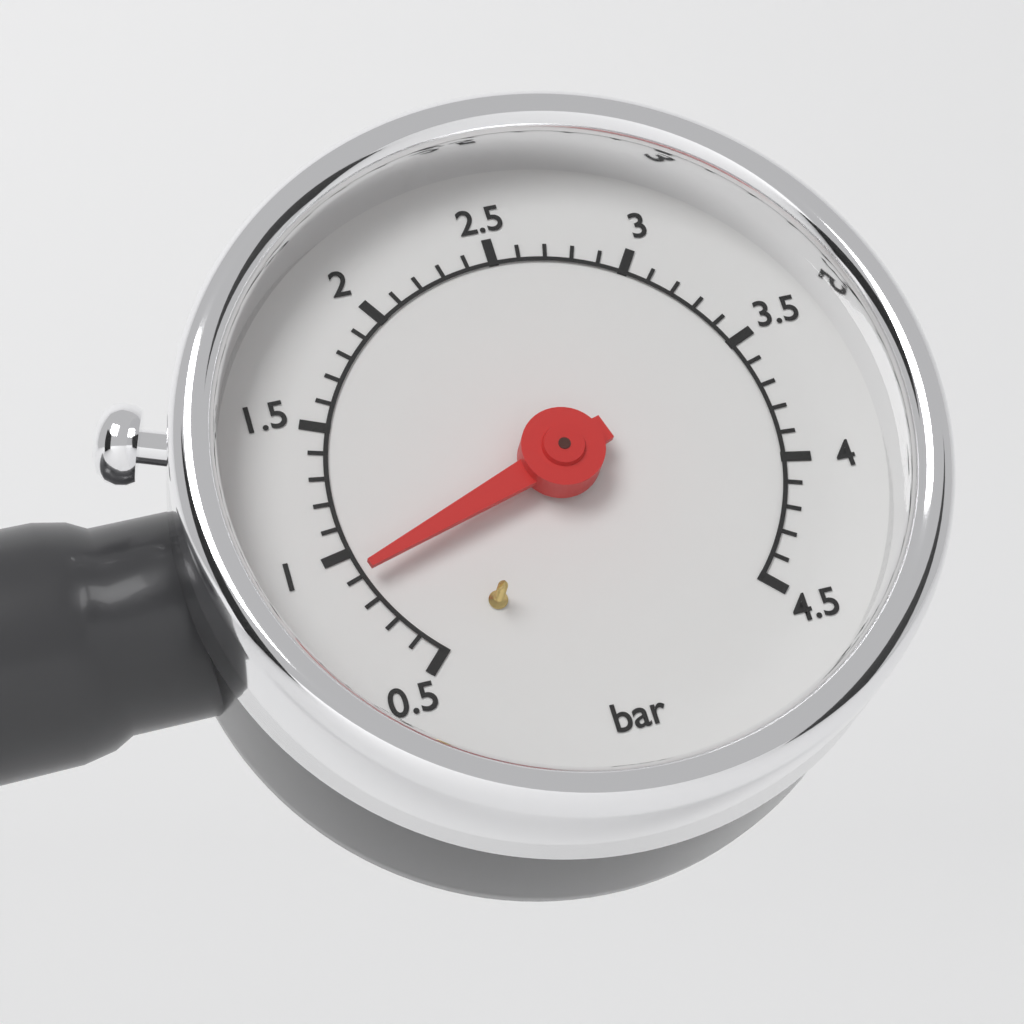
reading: 0.9 bar
